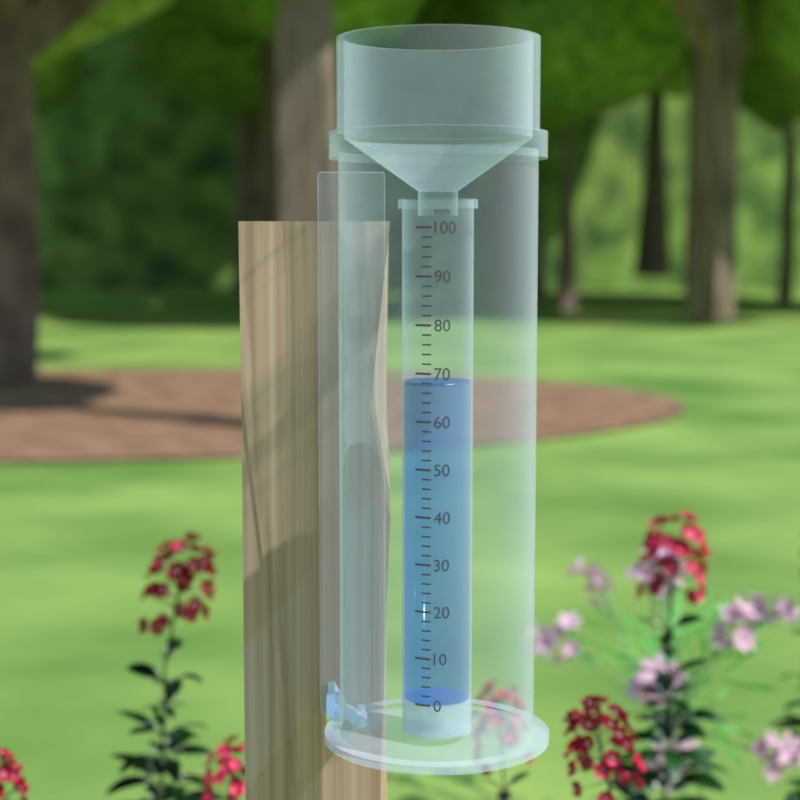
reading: 68 mm
